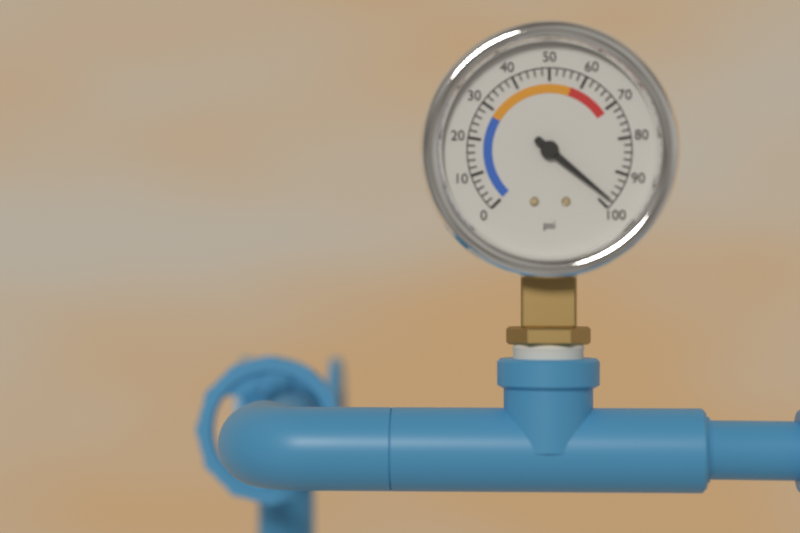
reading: 98 psi
